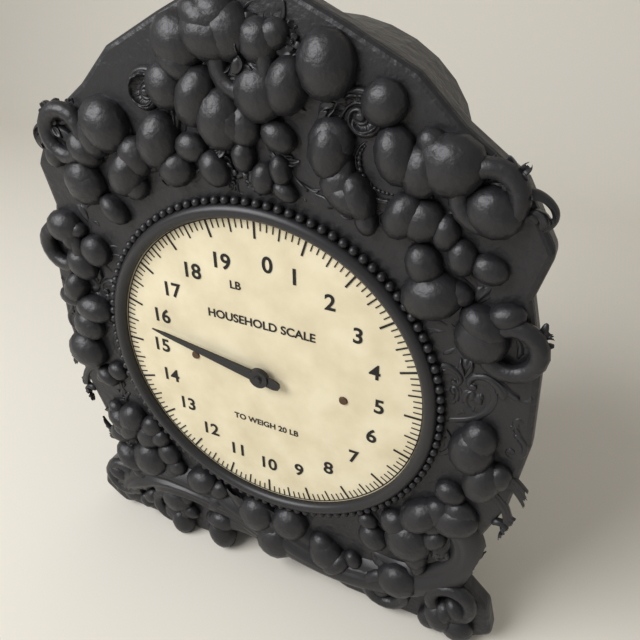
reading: 15.625 lb
